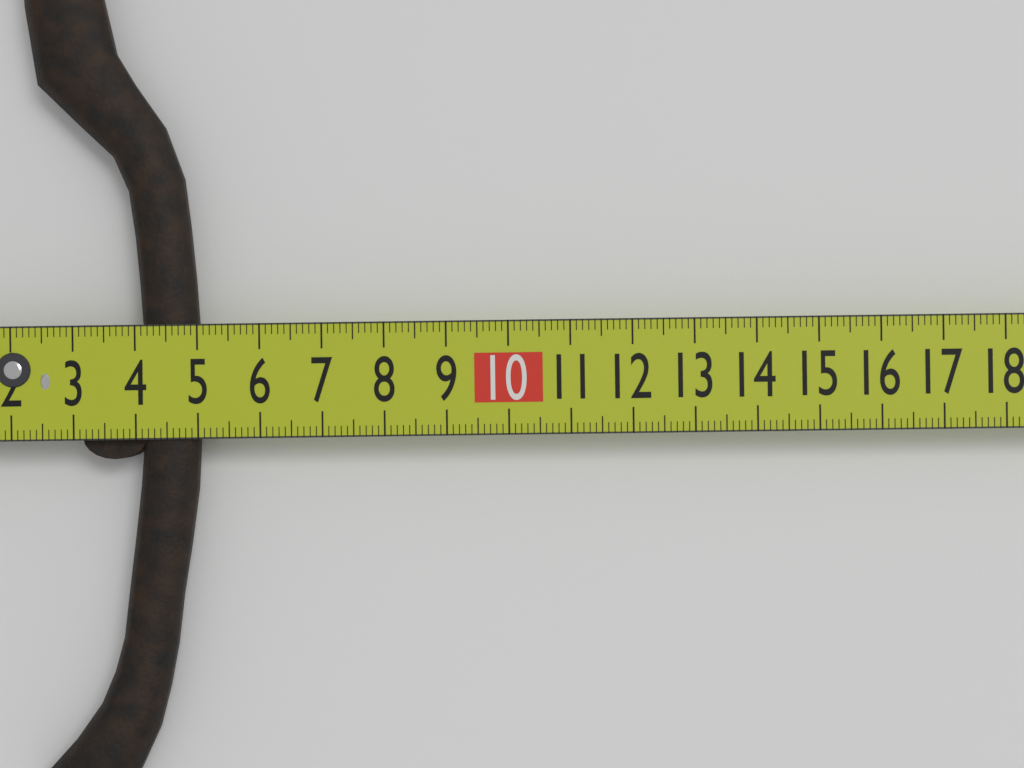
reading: 5.0 cm
